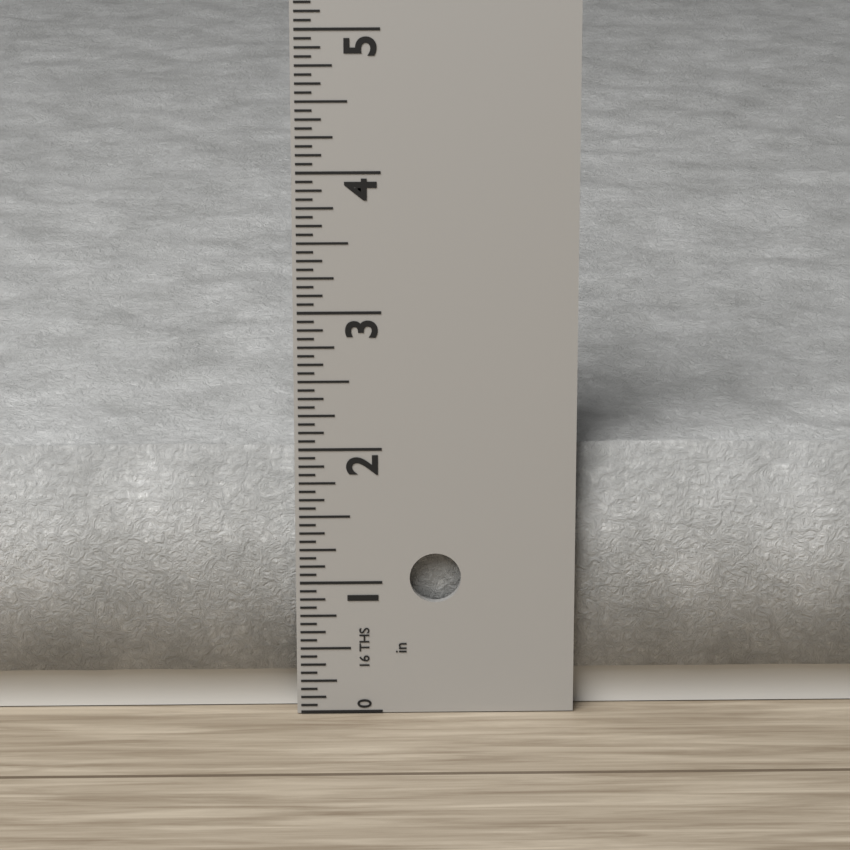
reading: 2.0000 in
